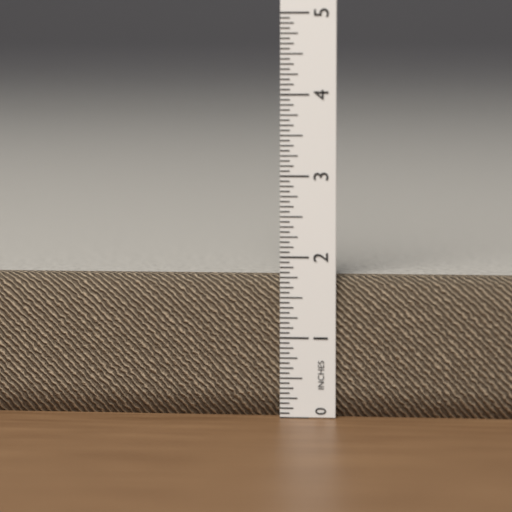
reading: 1.7500 in
